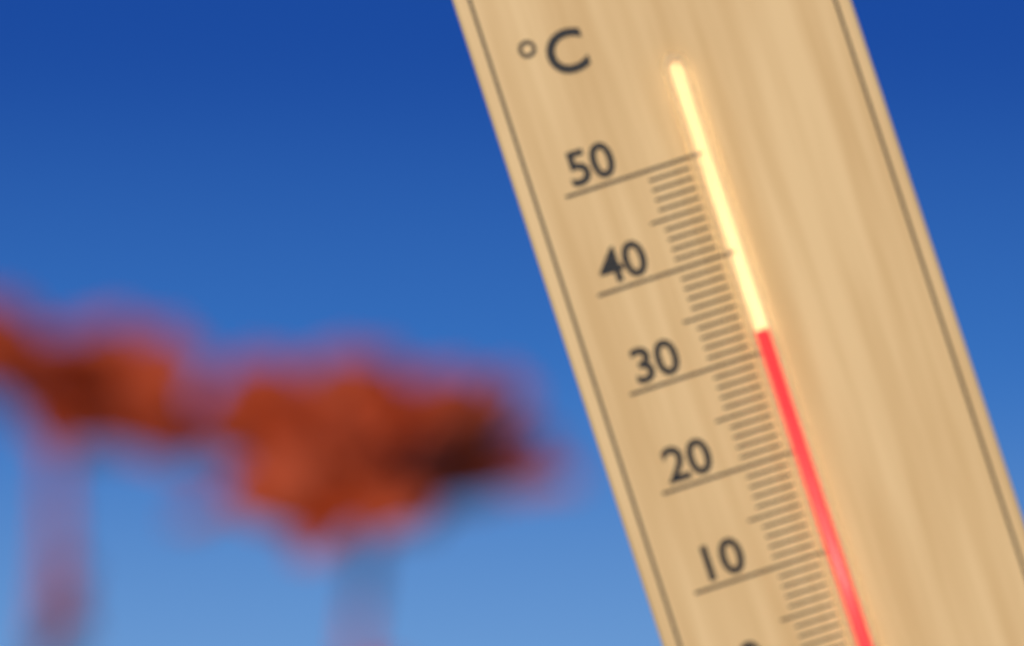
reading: 32 °C
